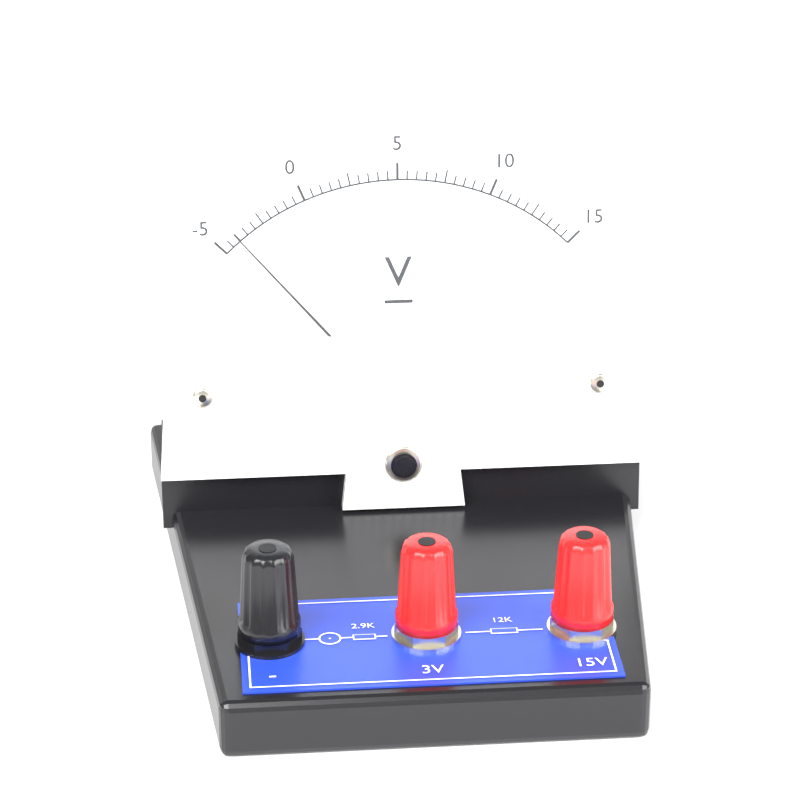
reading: -4.0 V
